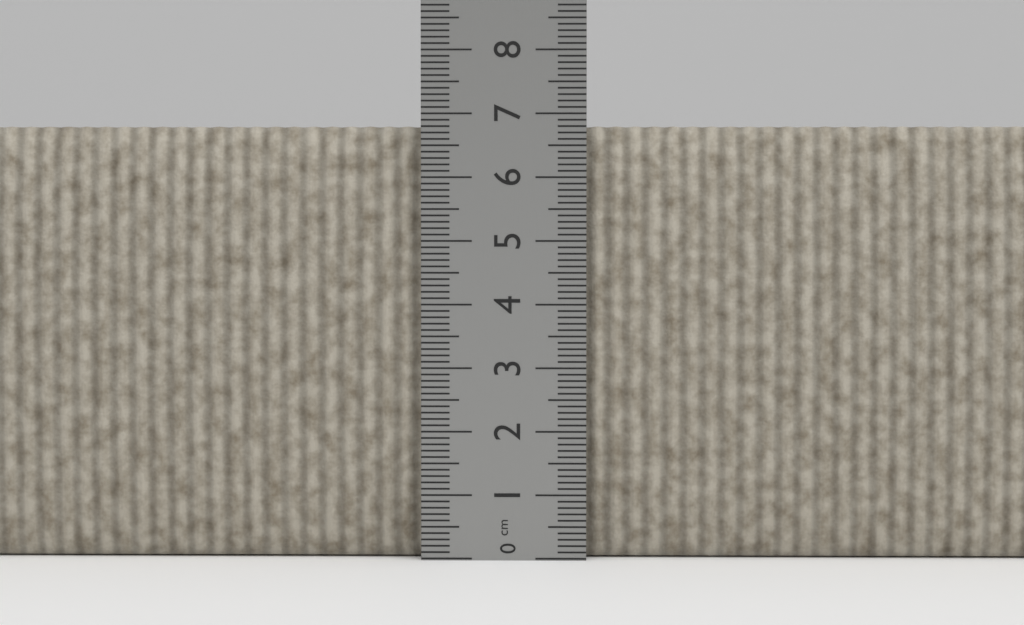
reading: 6.8 cm
